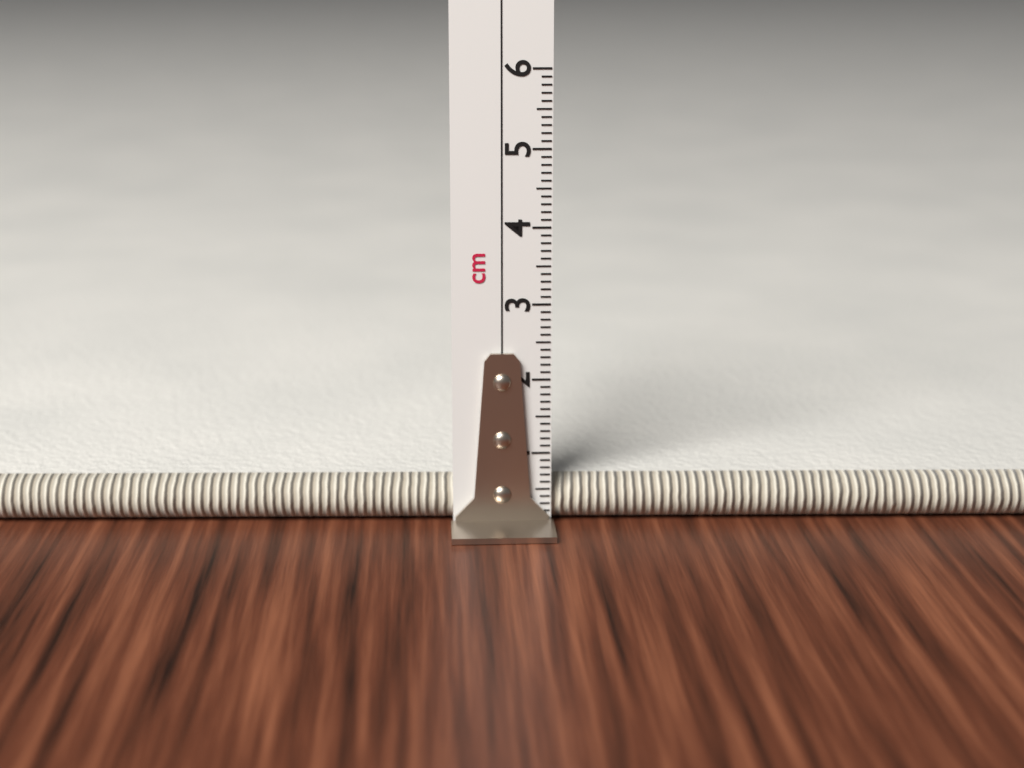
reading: 0.6 cm
